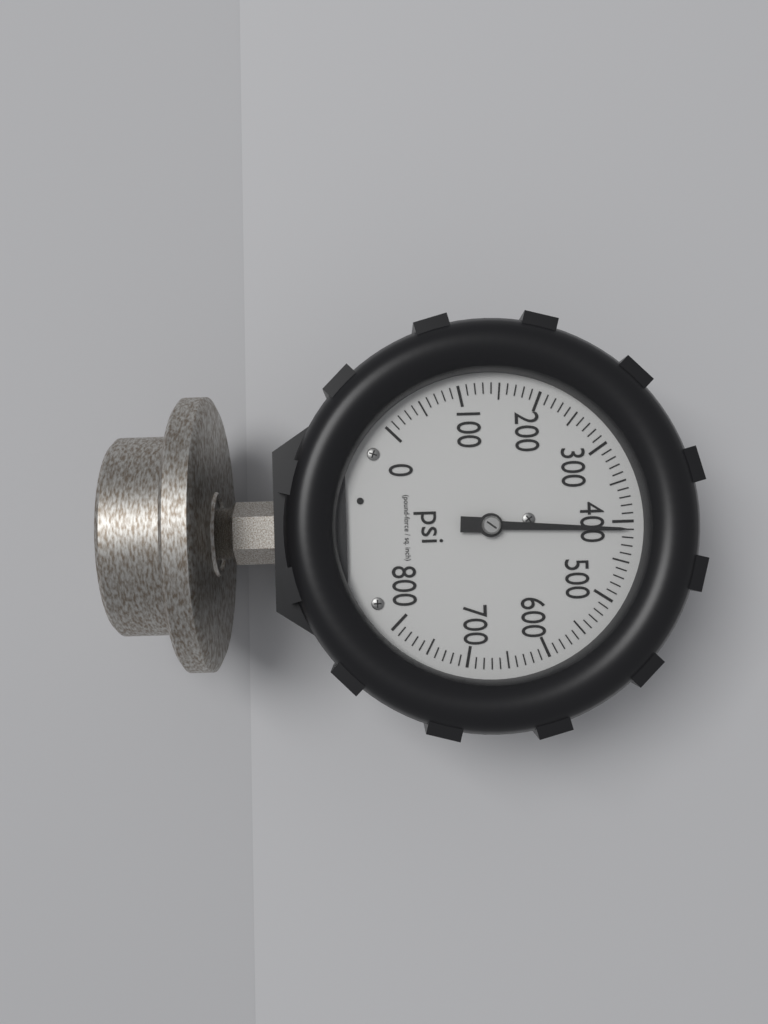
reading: 410 psi
